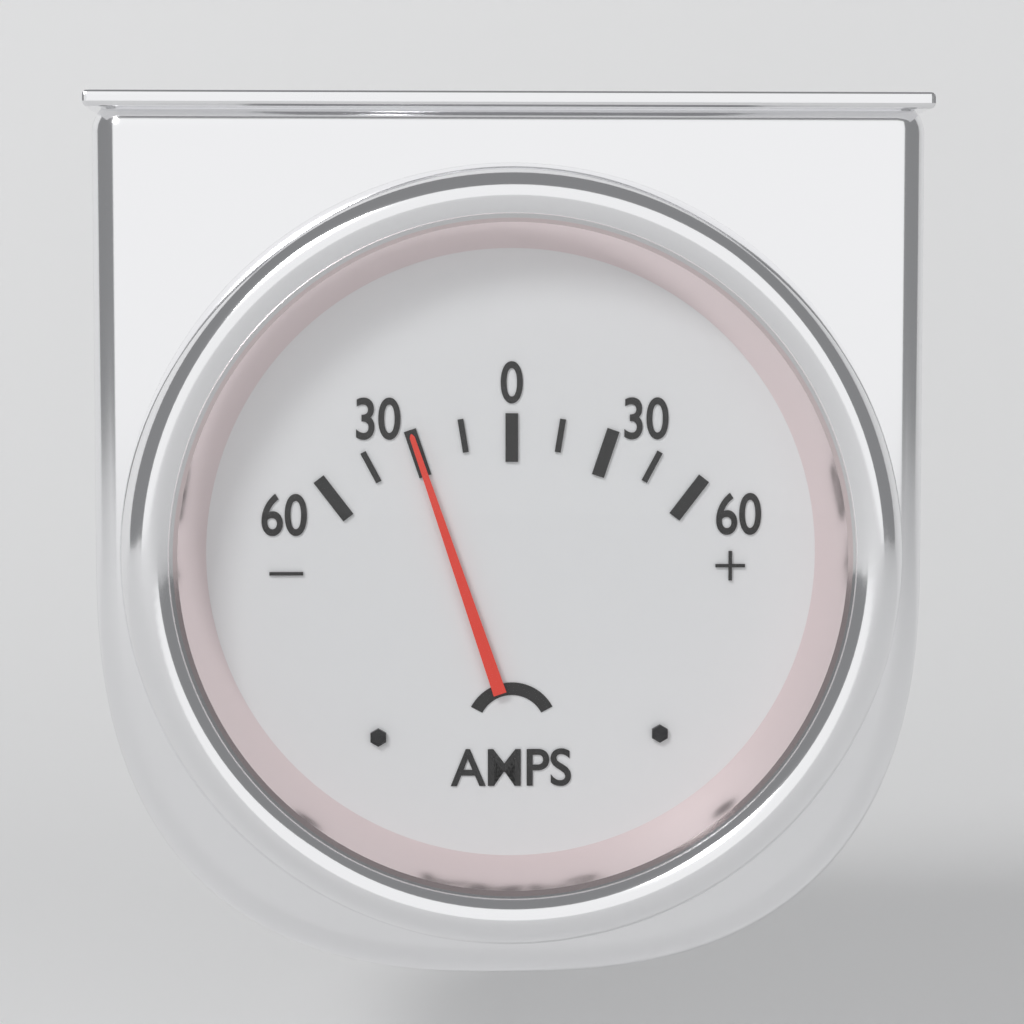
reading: -30 A
